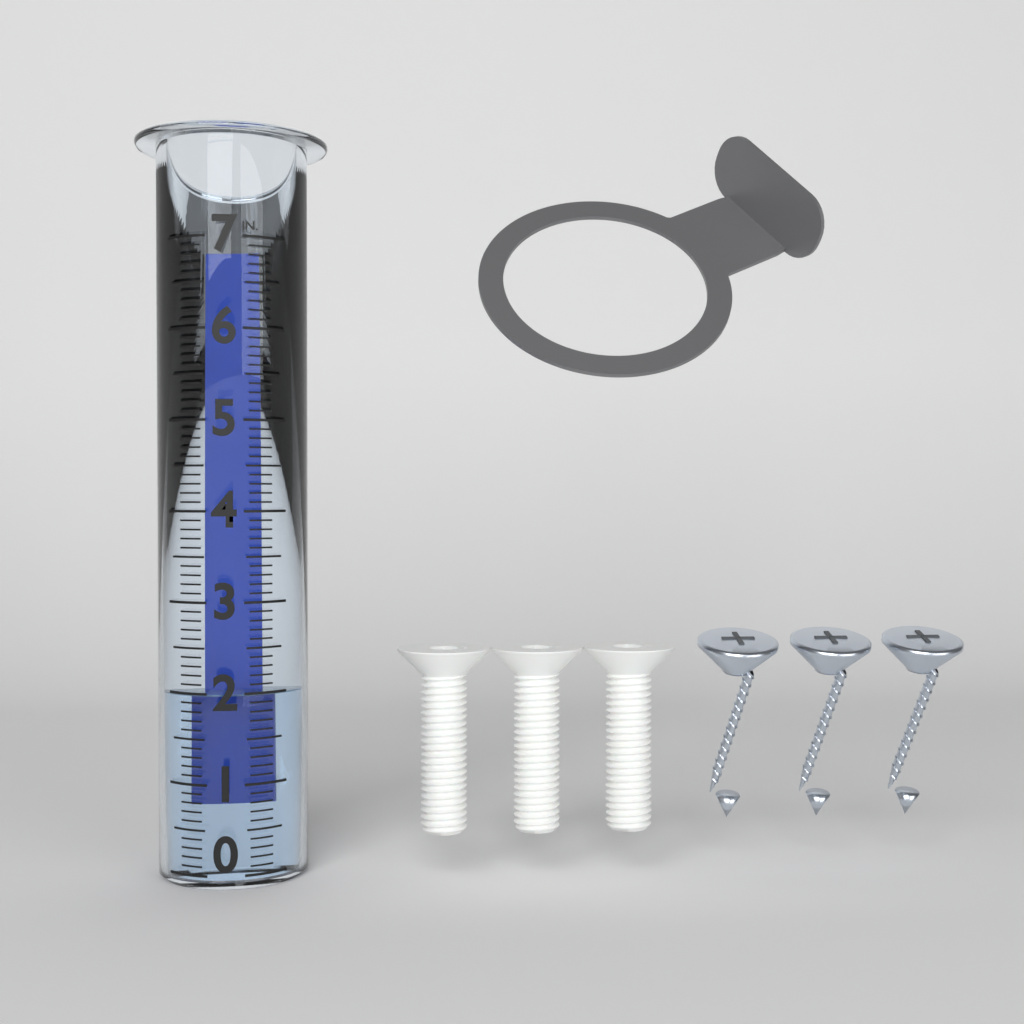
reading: 2.0 in
